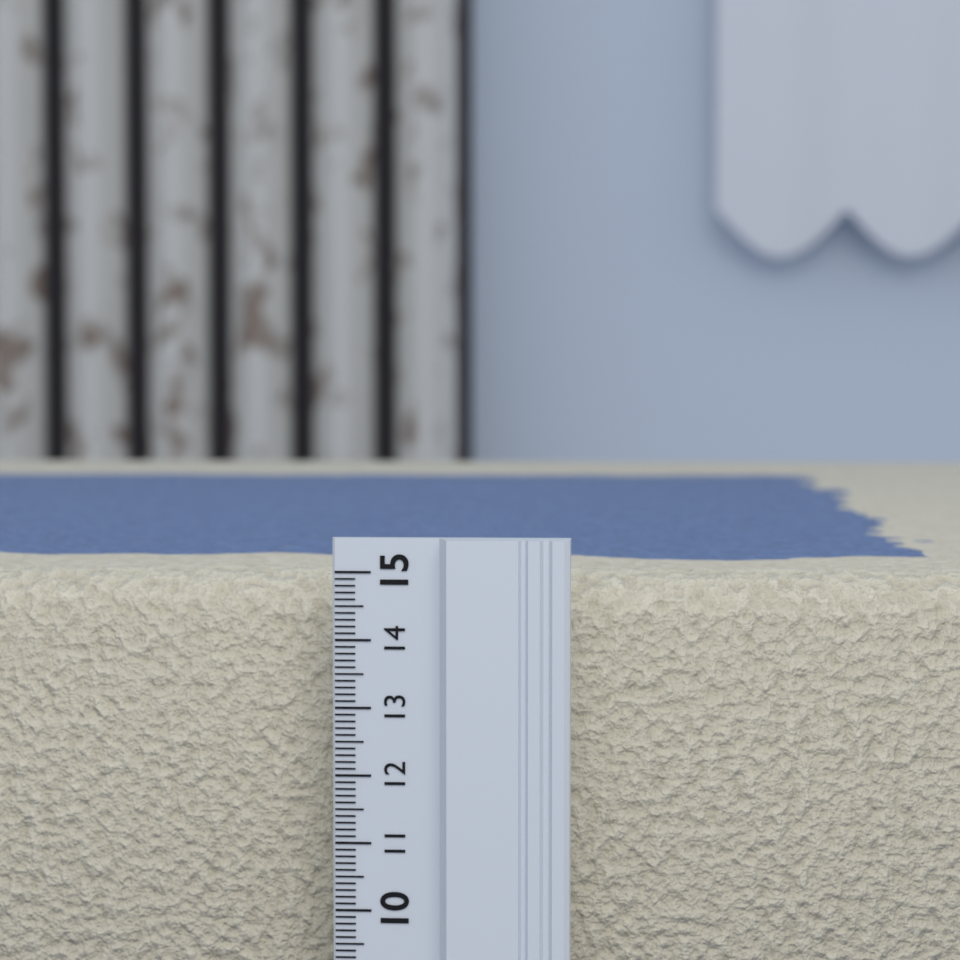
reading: 14.9 (no unit)
